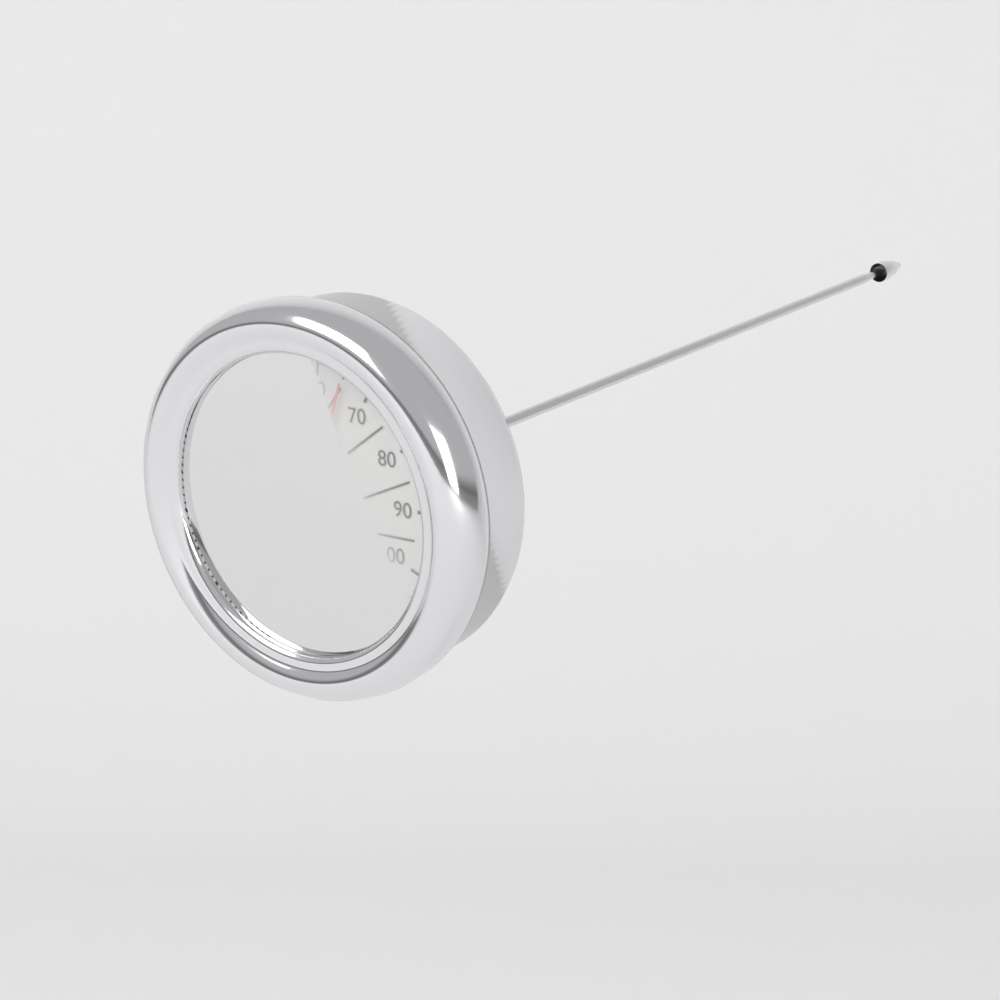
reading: 65 °C
